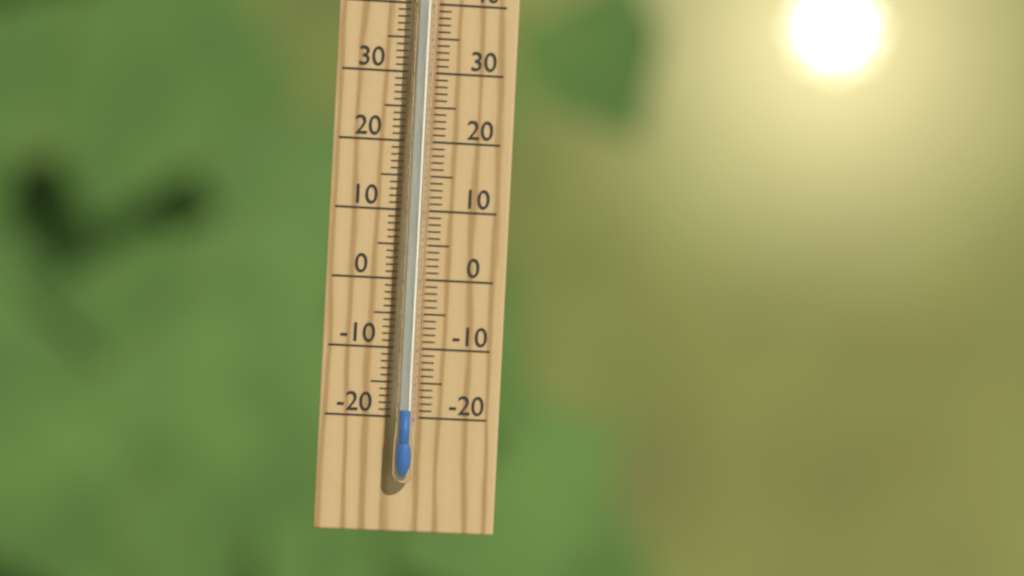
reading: -19 °C
